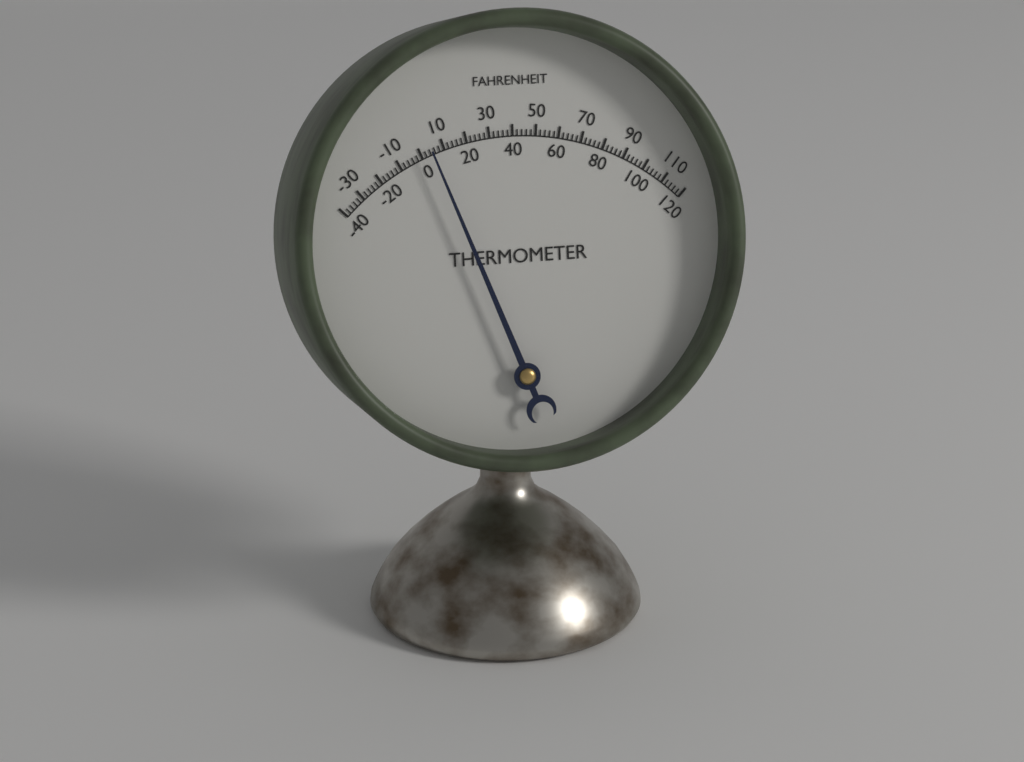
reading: 4 °F
